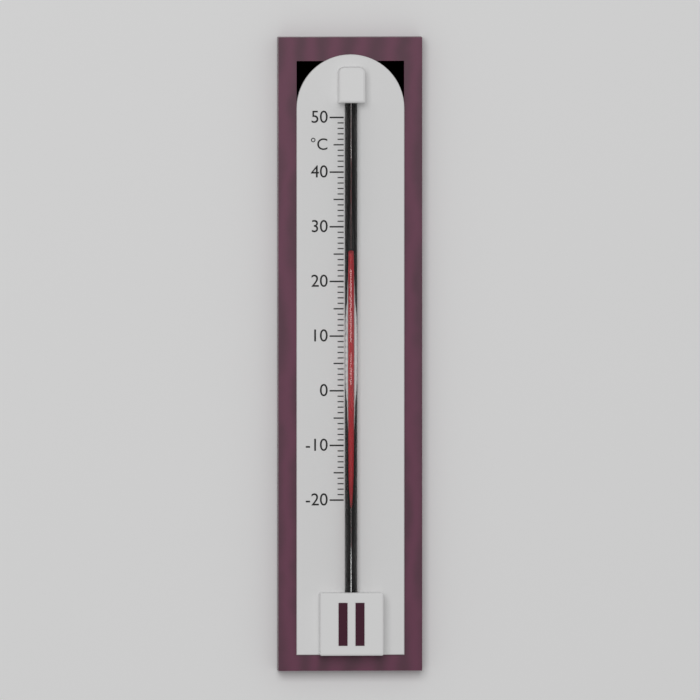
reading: 25 °C
